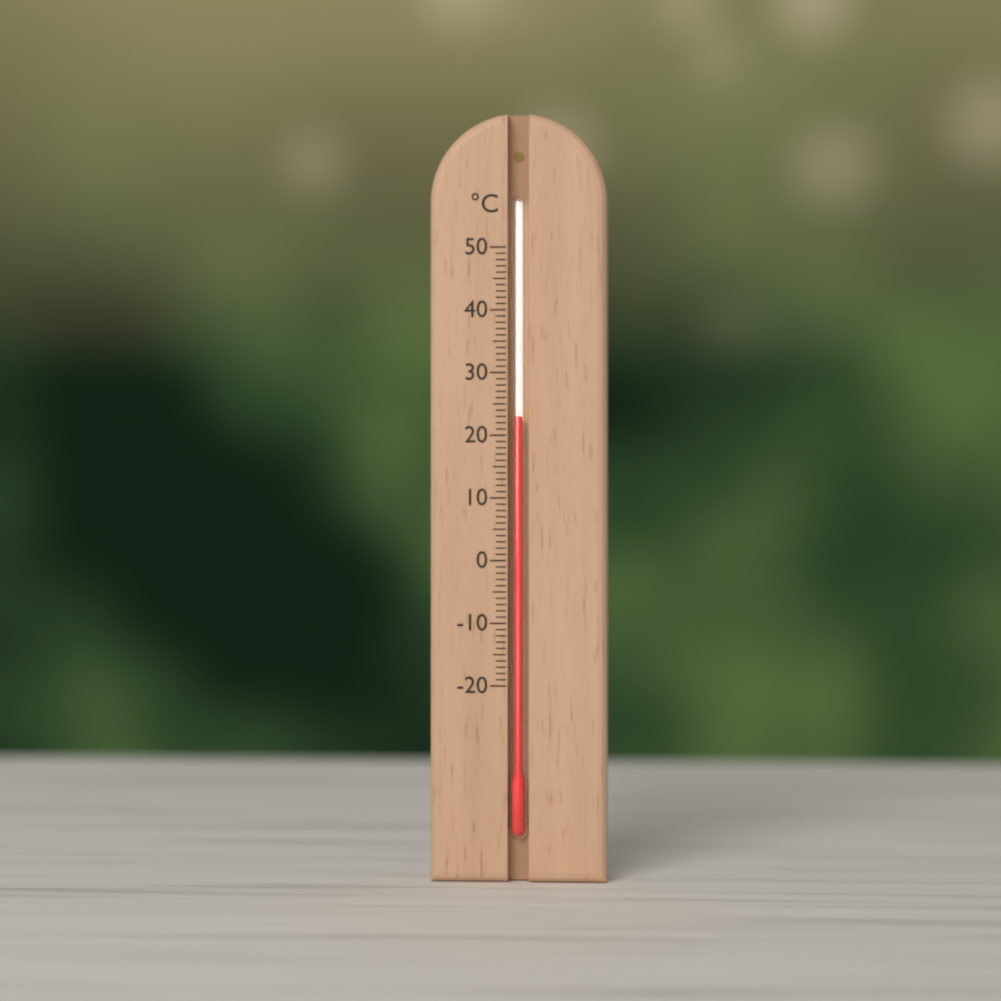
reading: 23 °C
